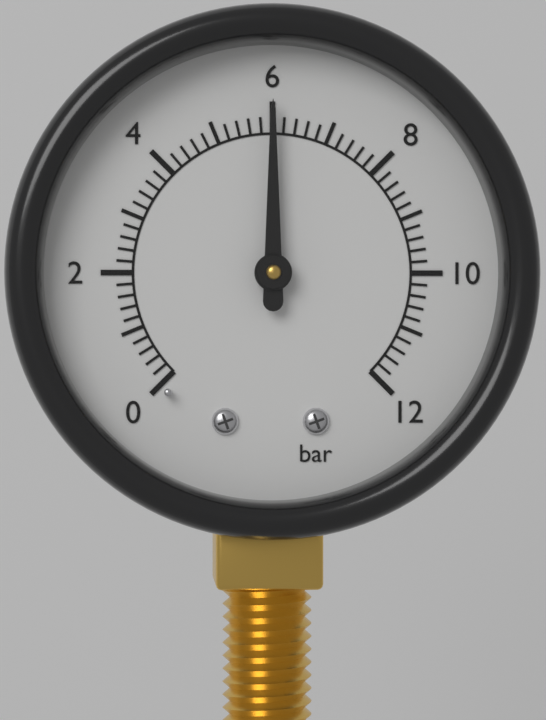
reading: 6.0 bar
